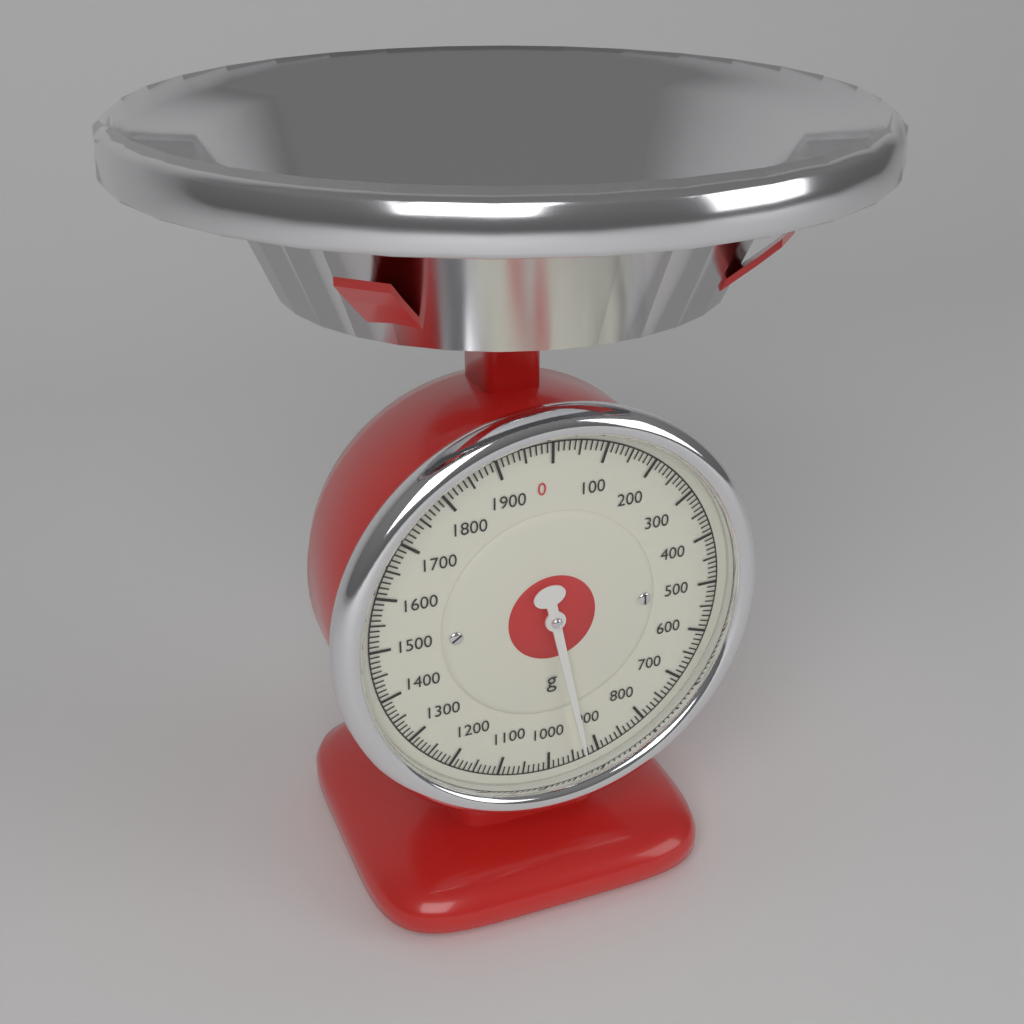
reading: 930 g
